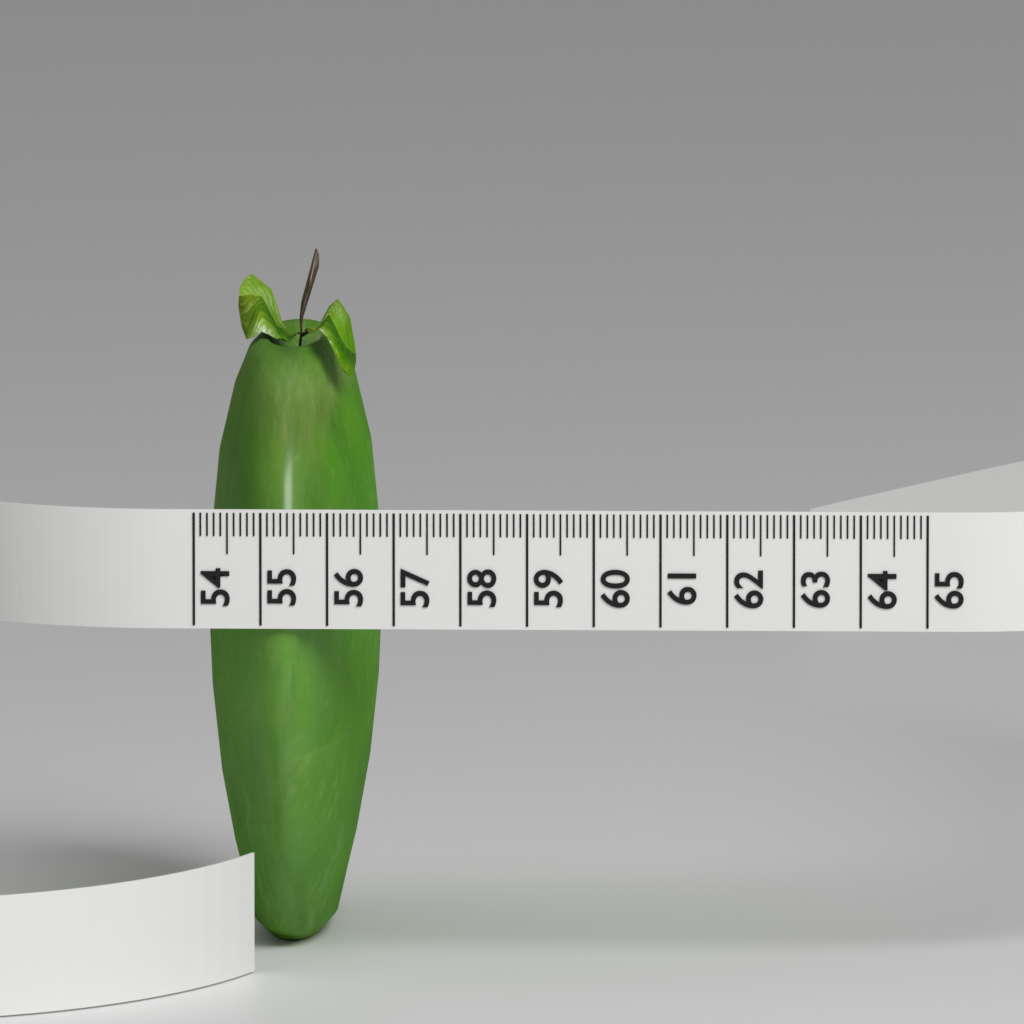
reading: 56.6 (no unit)
